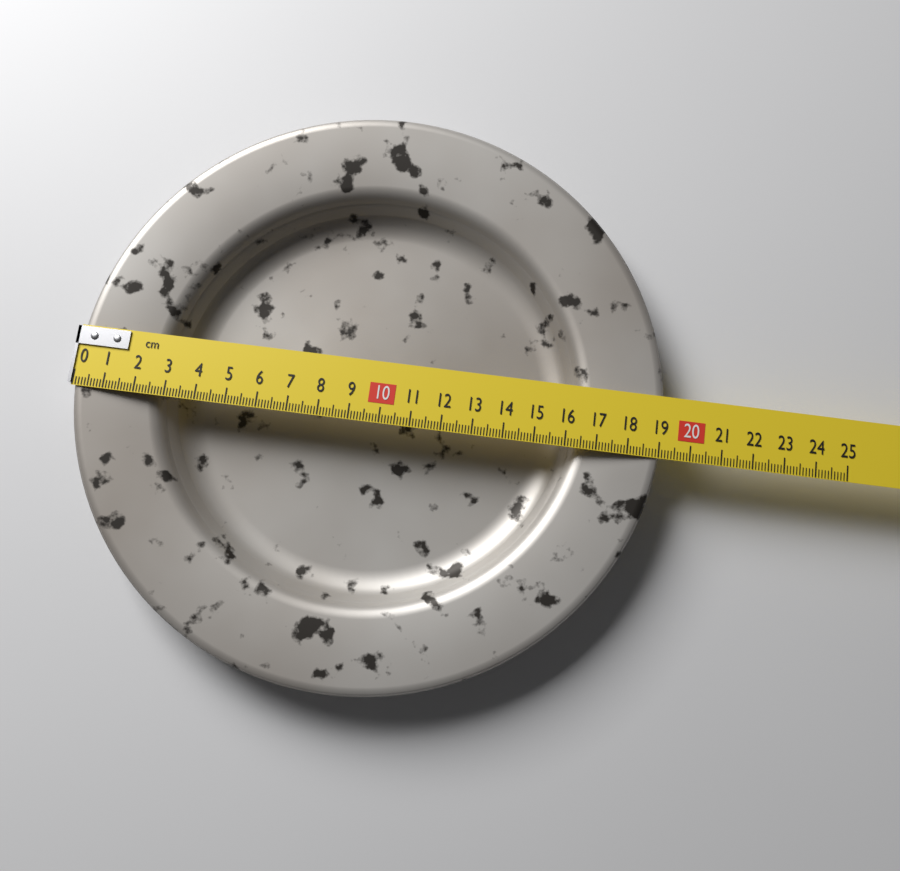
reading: 19.1 cm
